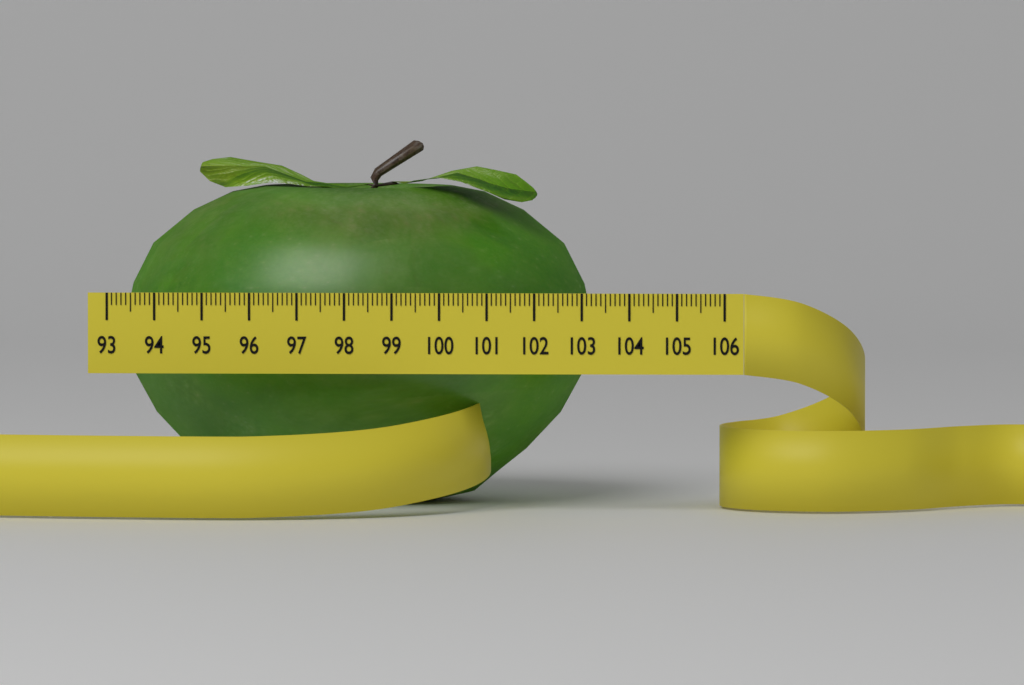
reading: 103.1 (no unit)
